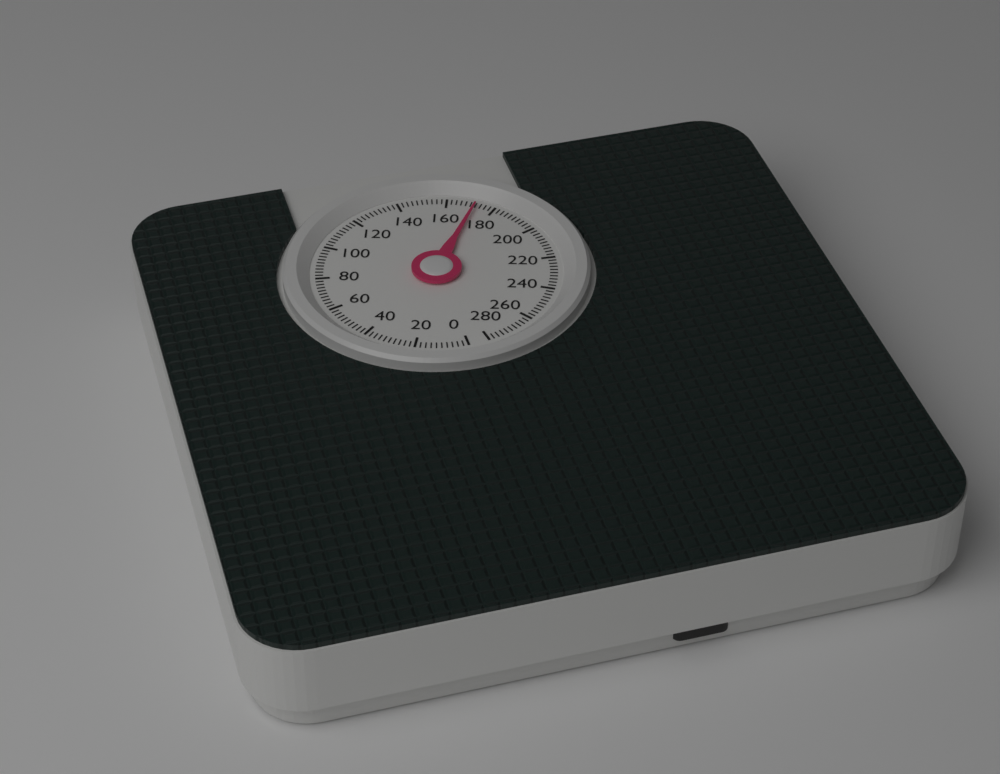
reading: 172 (no unit)
